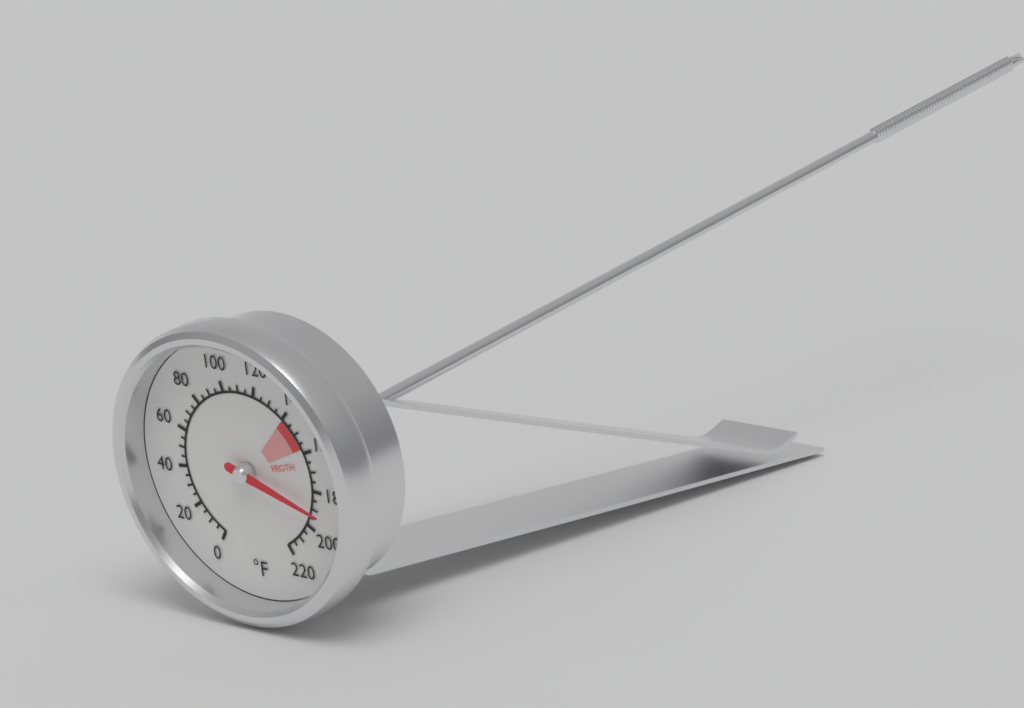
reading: 190 °F
